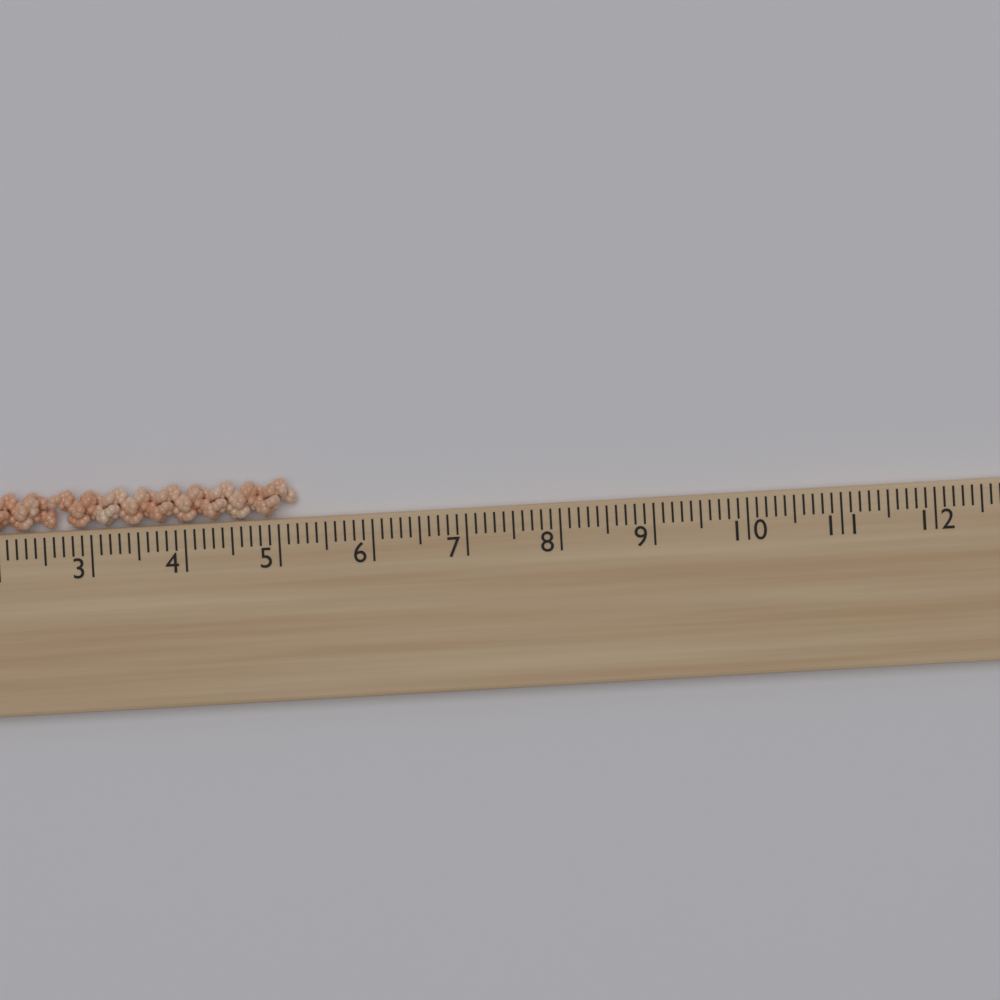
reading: 5.2 cm
